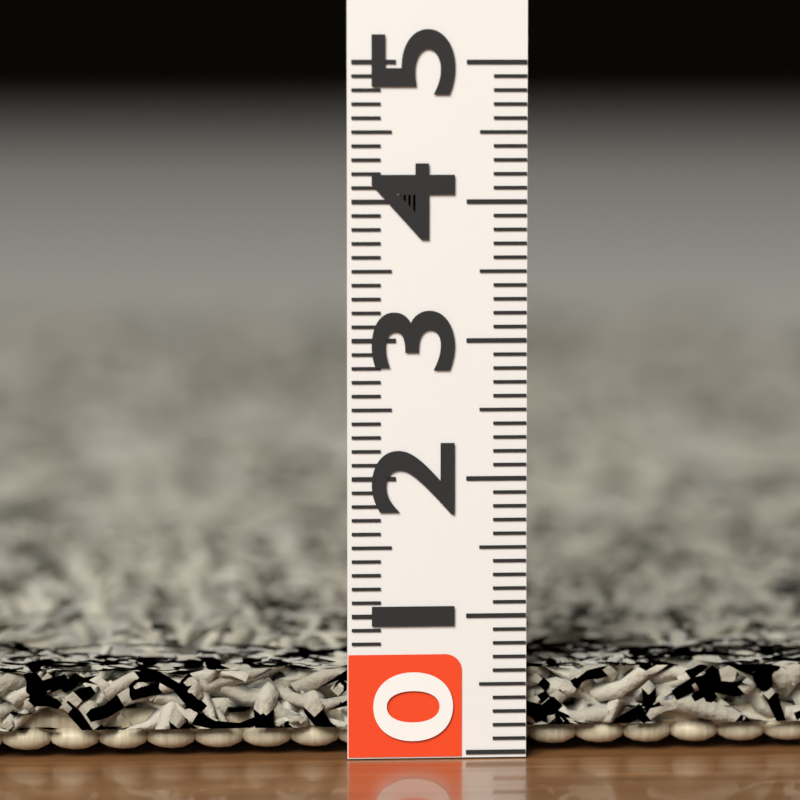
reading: 0.6 (no unit)
